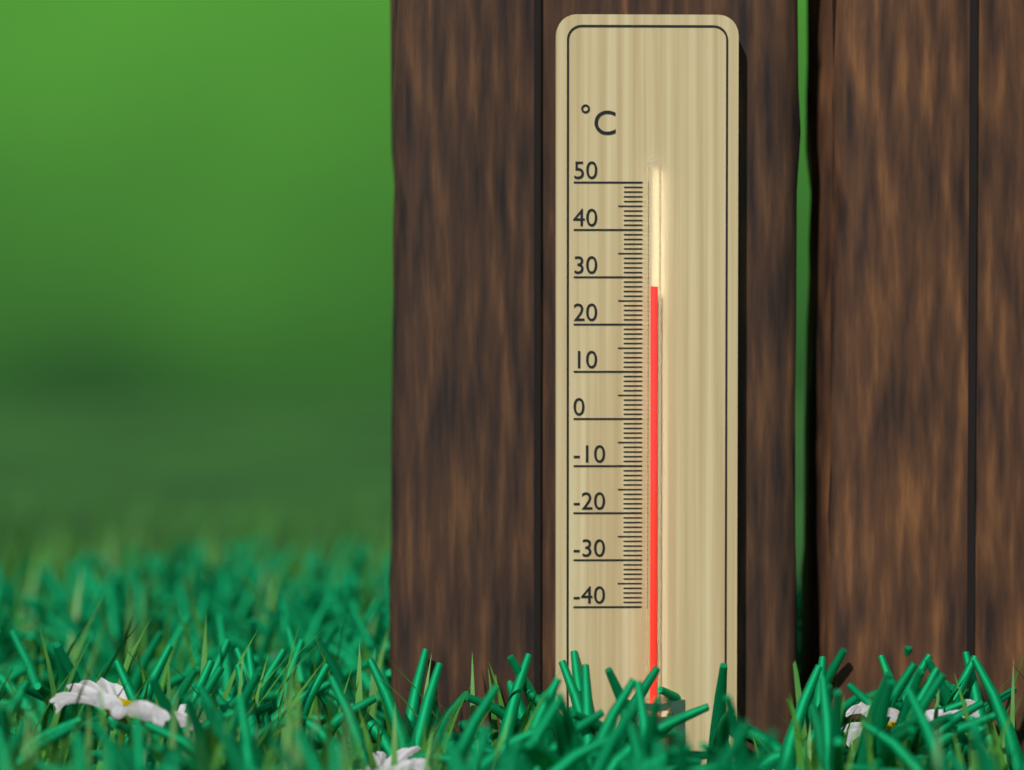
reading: 28 °C
